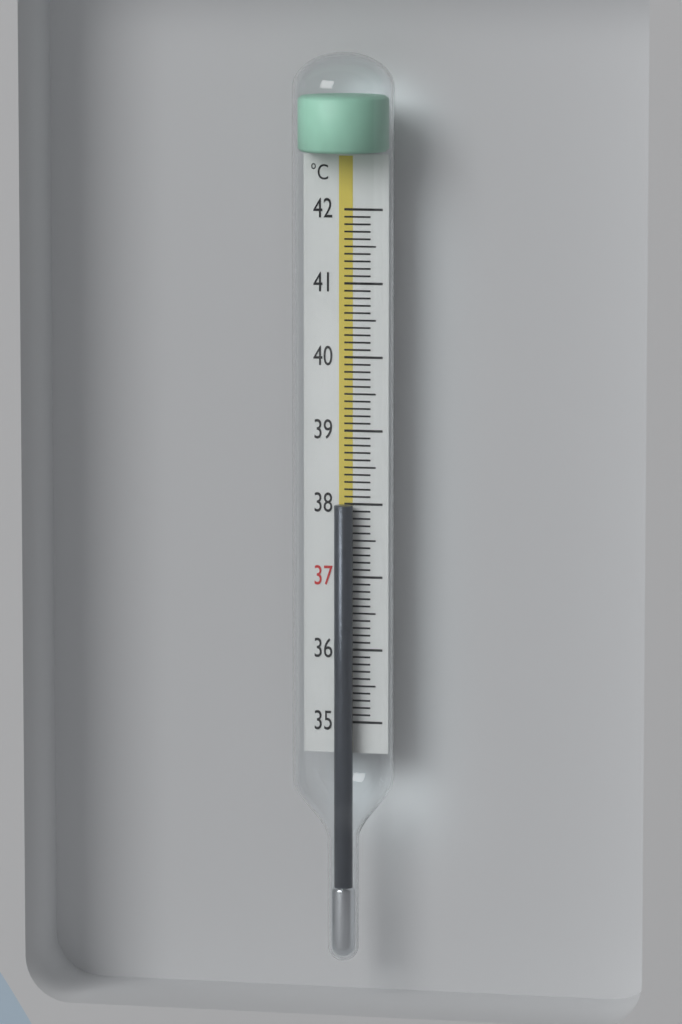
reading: 38.0 °C
